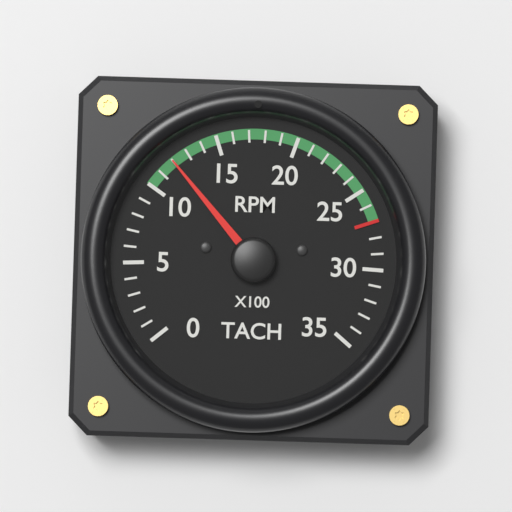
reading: 1200 RPM
